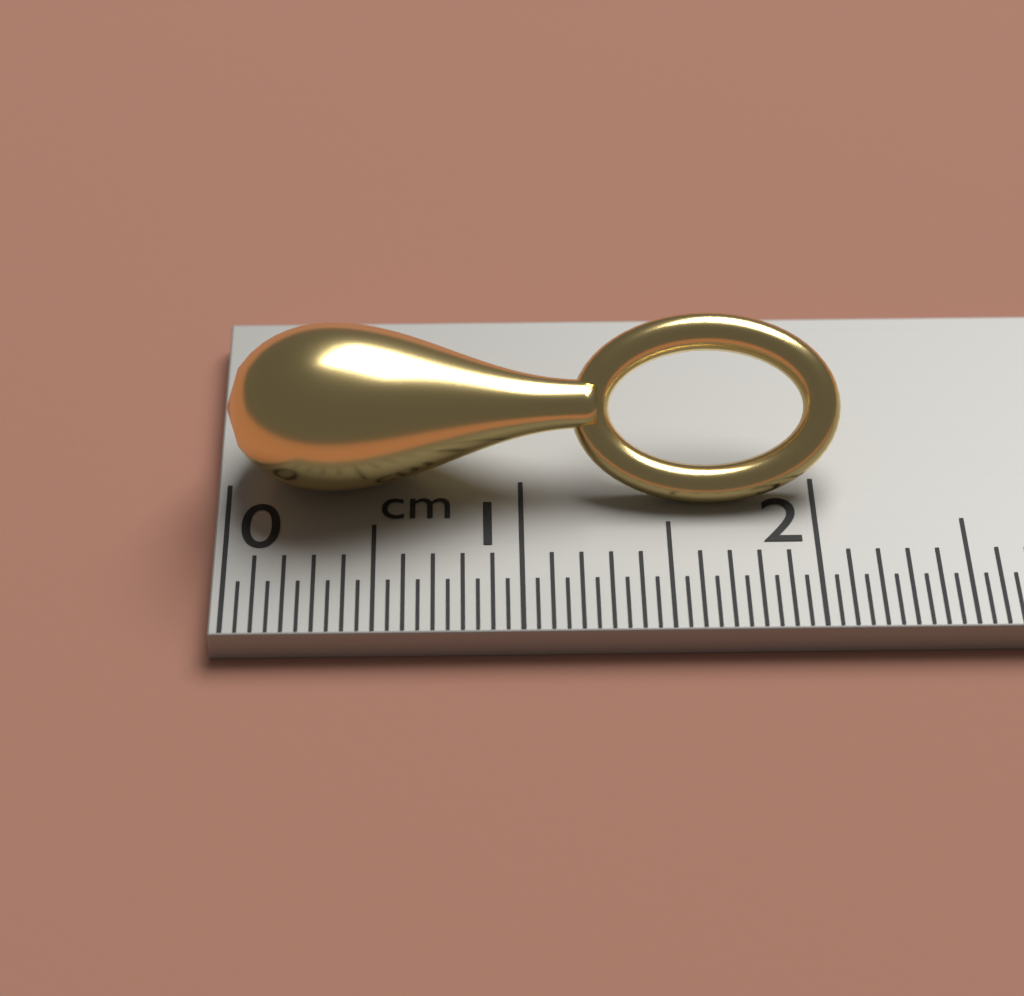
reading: 2.10 cm
